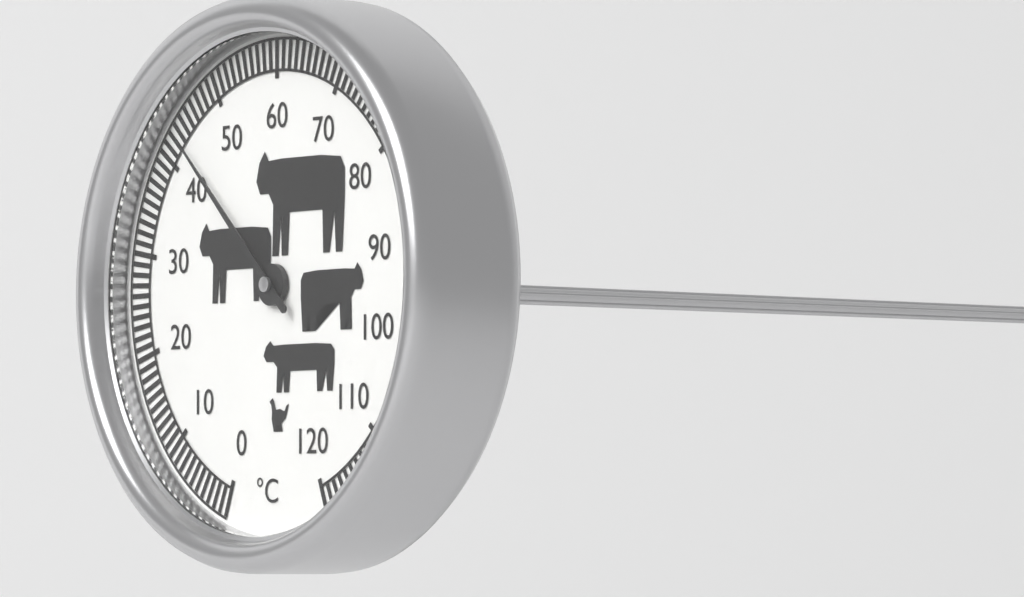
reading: 43 °C
